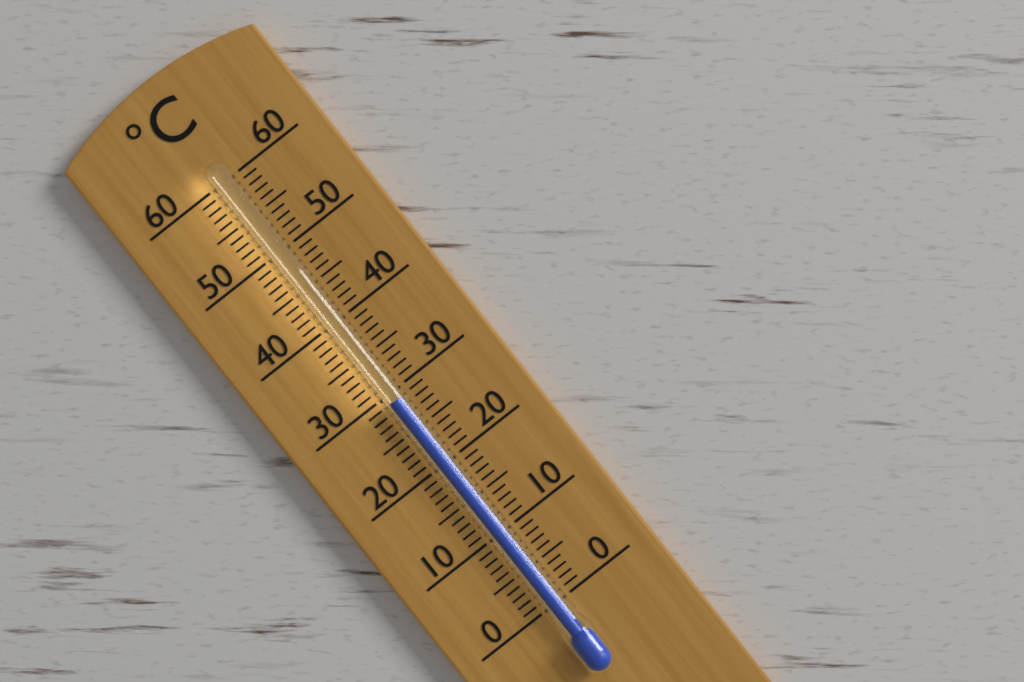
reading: 29 °C
